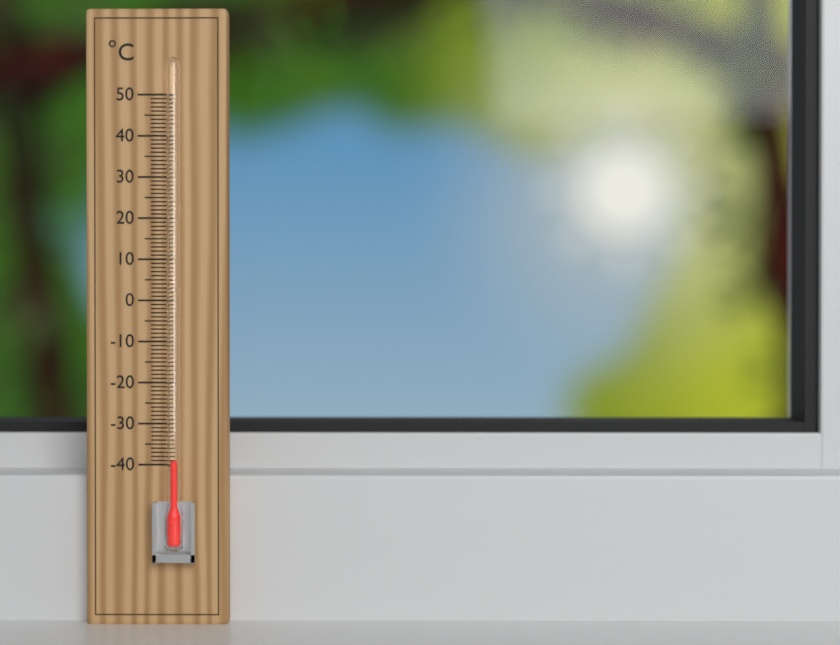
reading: -39 °C
